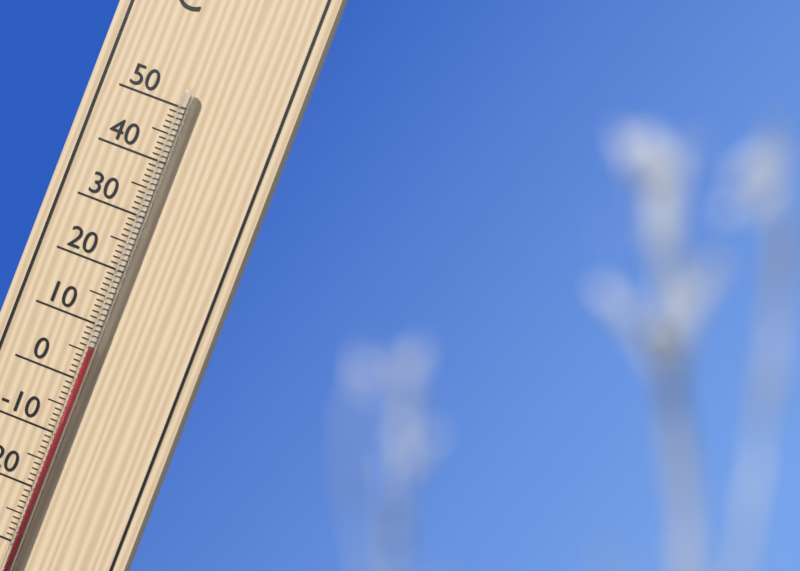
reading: 6 °C
